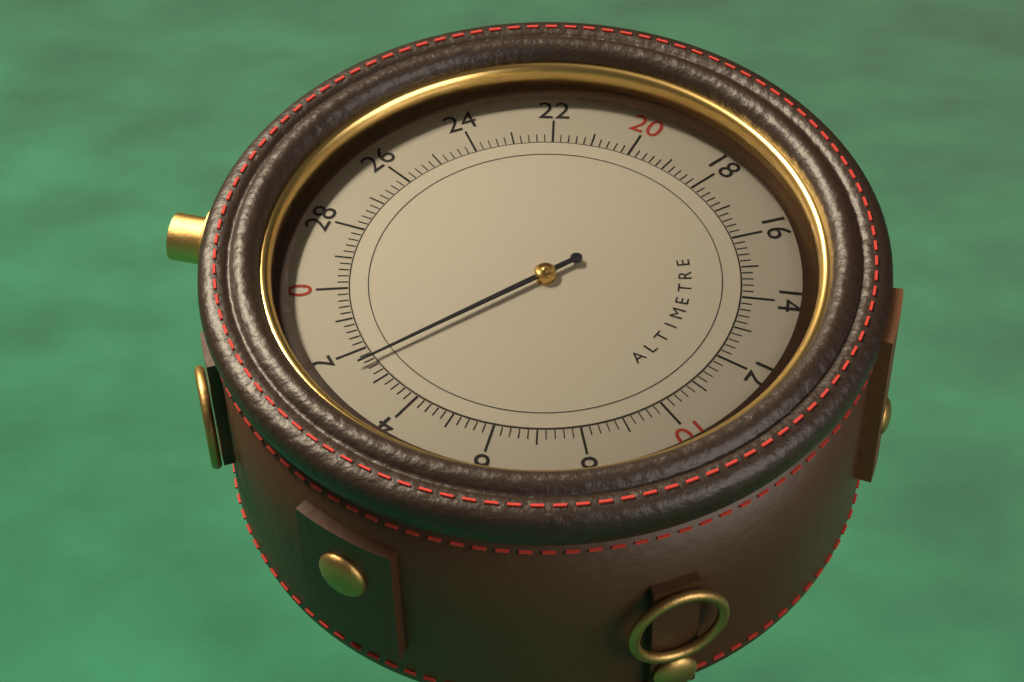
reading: 2.4 (no unit)
